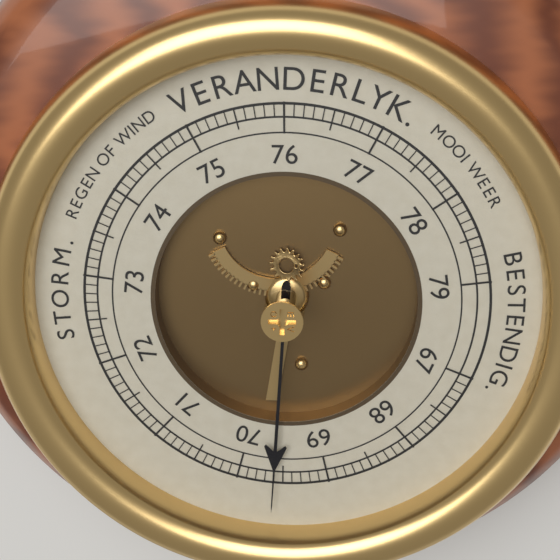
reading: 69.6 (no unit)
